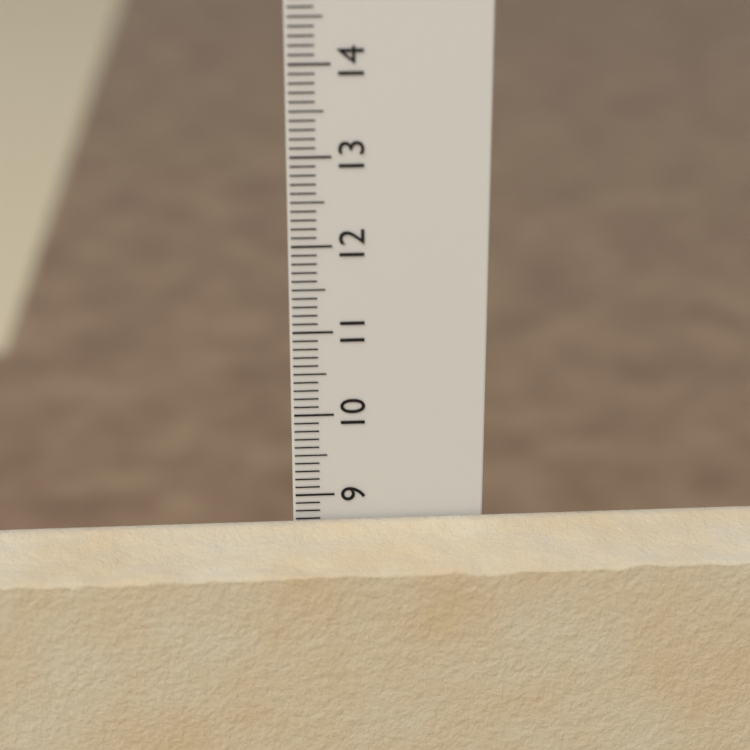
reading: 8.7 cm
